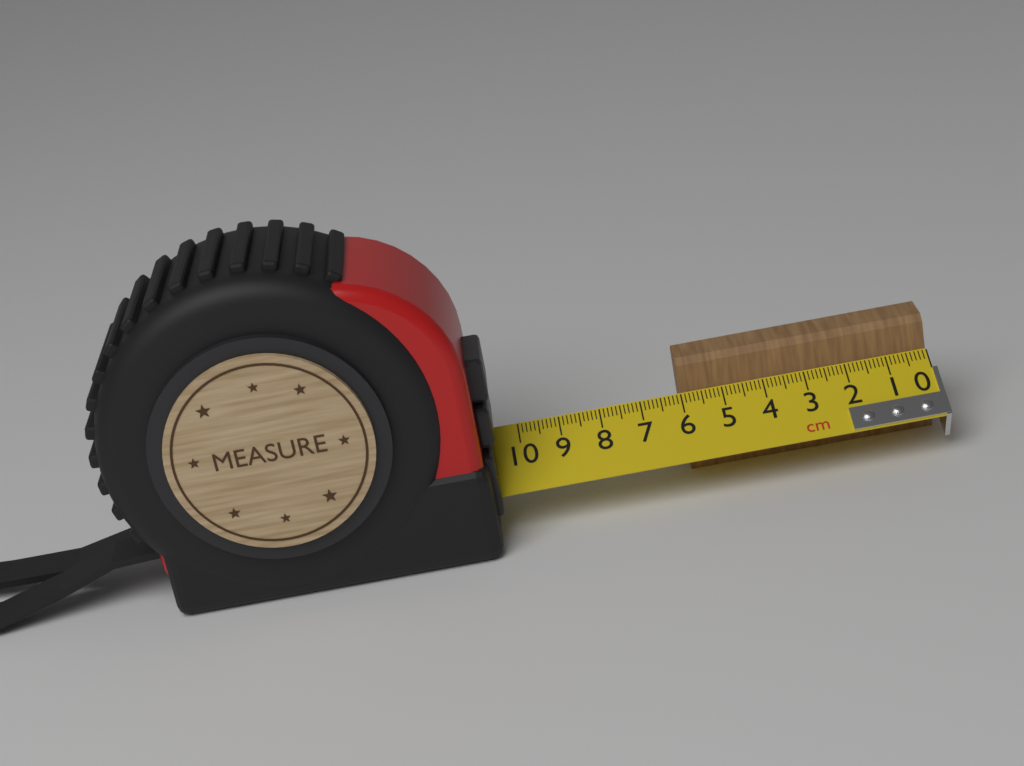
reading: 6.0 cm
